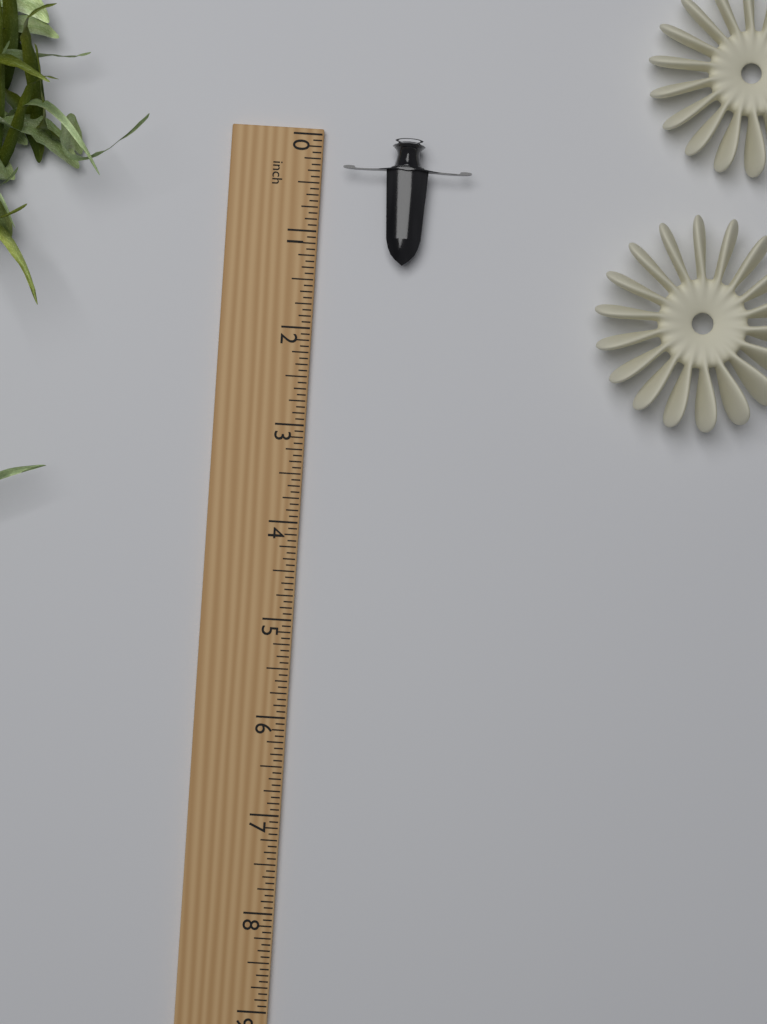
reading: 1.3125 inch
